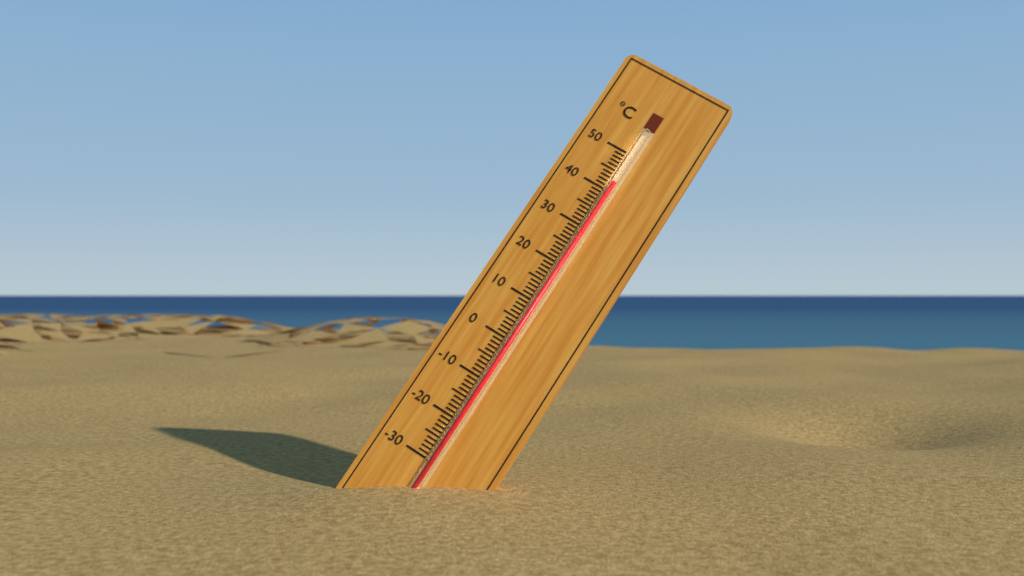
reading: 42 °C
